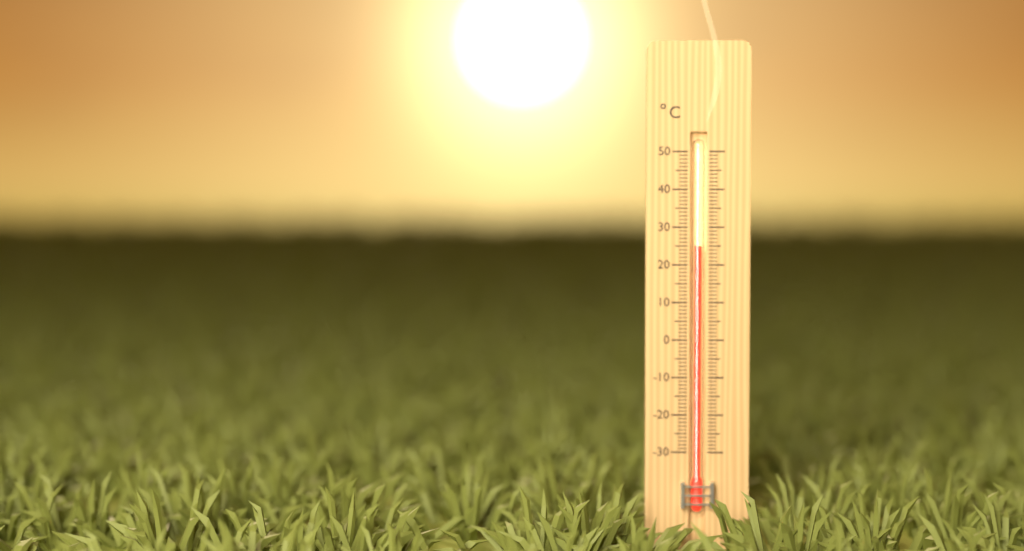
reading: 25 °C
